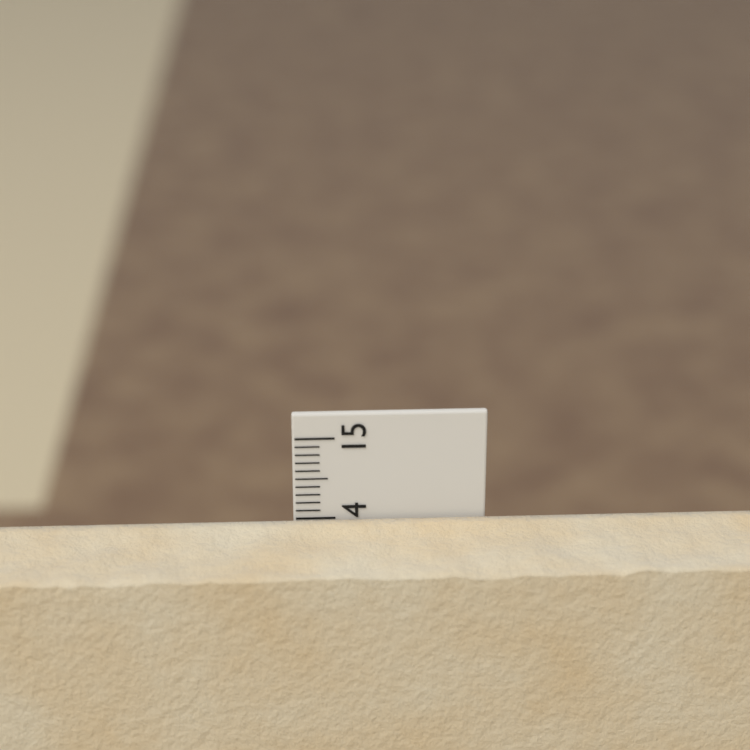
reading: 14.0 cm
